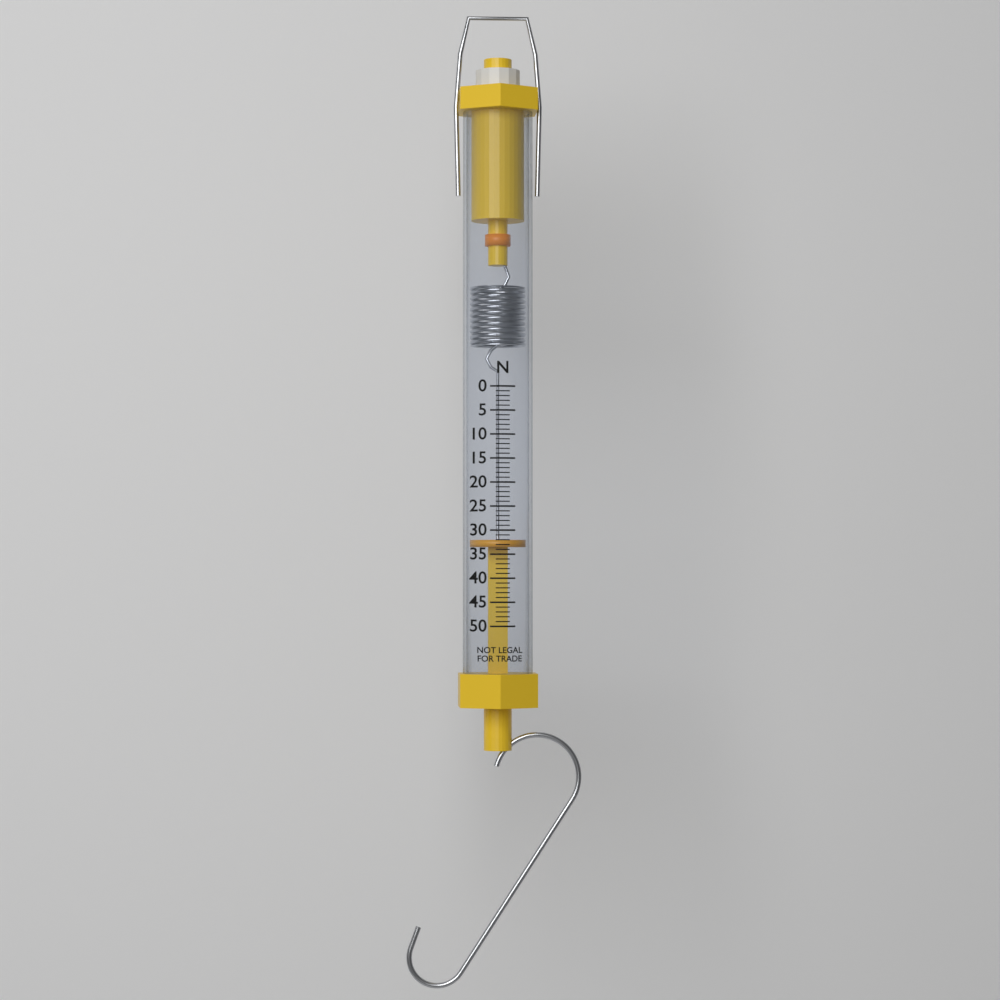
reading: 32 N
